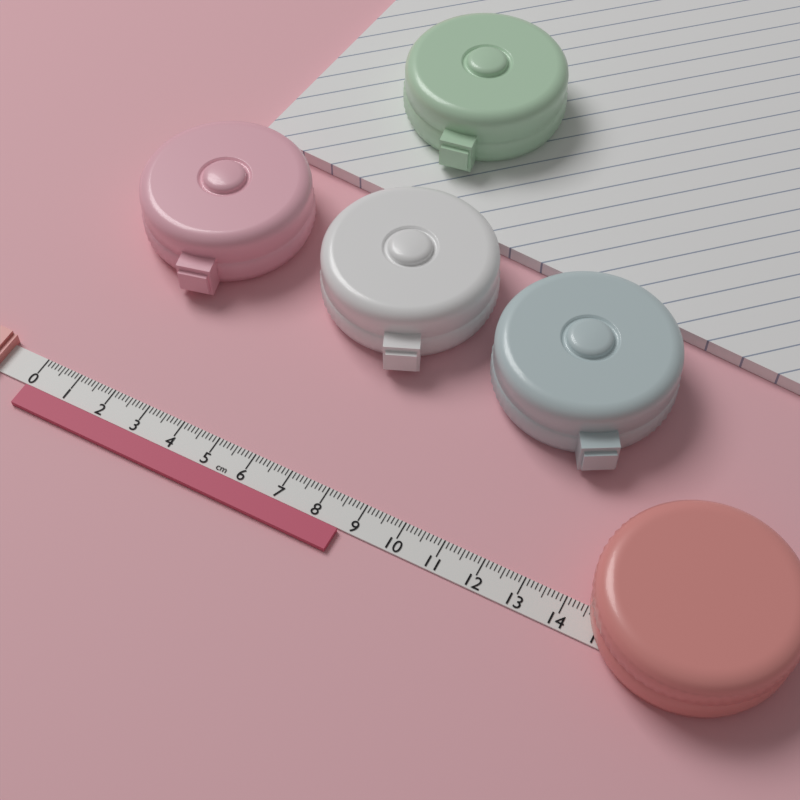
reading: 8.7 cm
